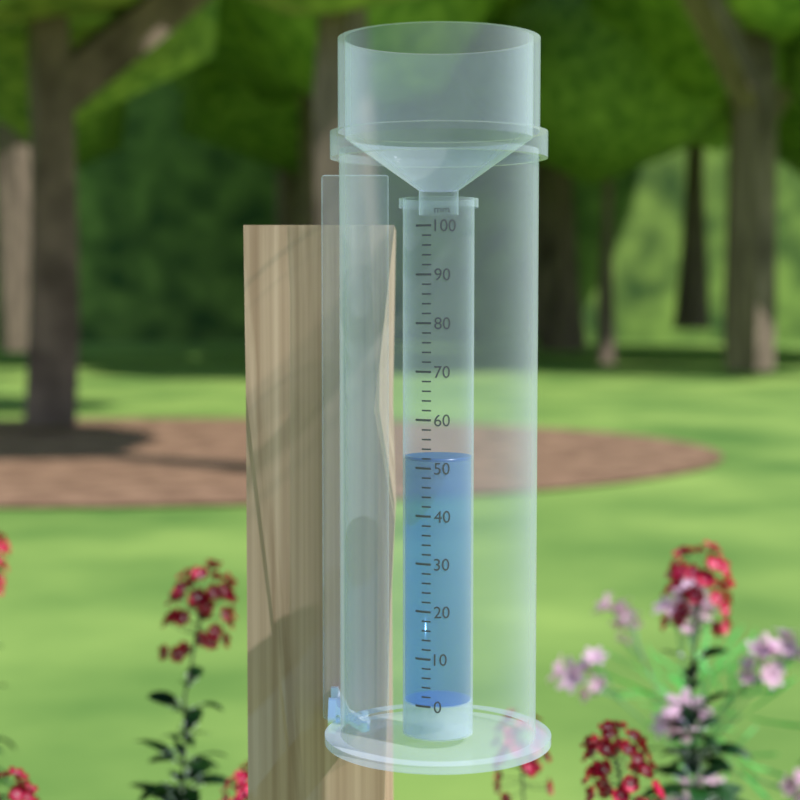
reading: 52 mm
